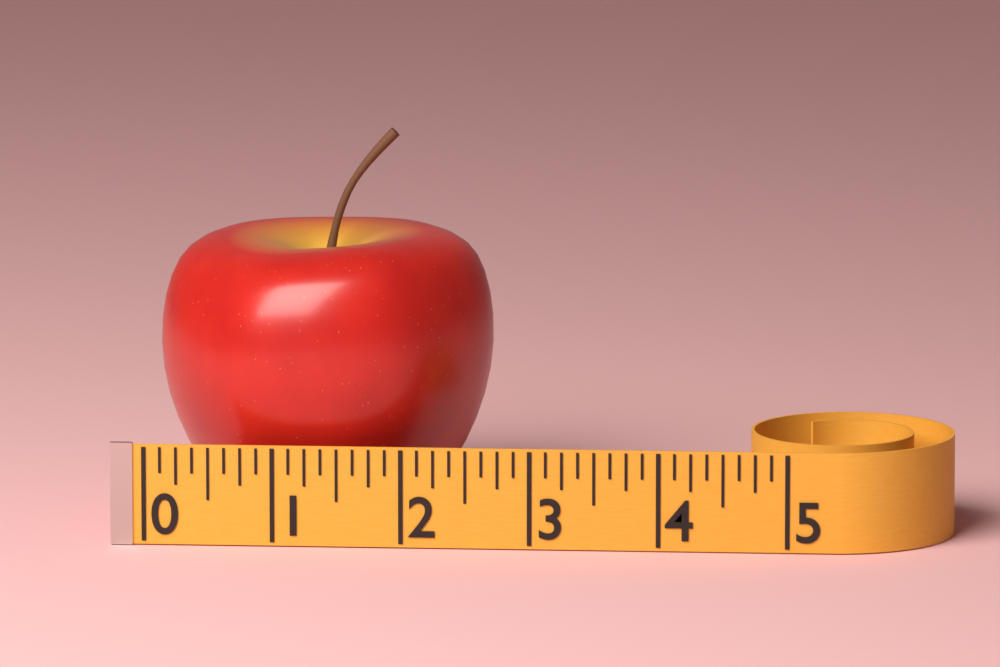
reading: 2.625 (no unit)
